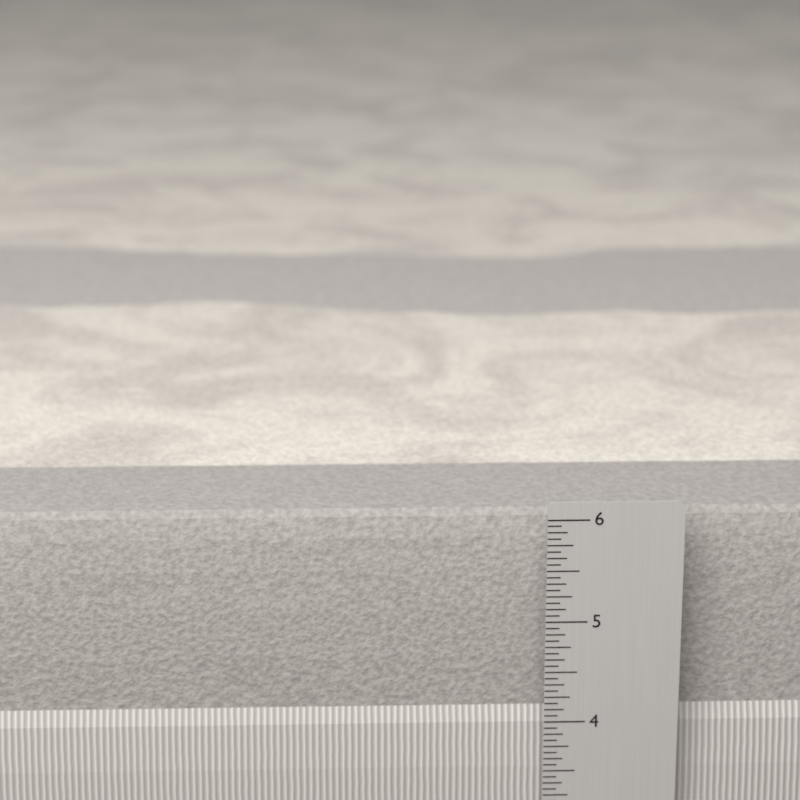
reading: 5.9375 in
